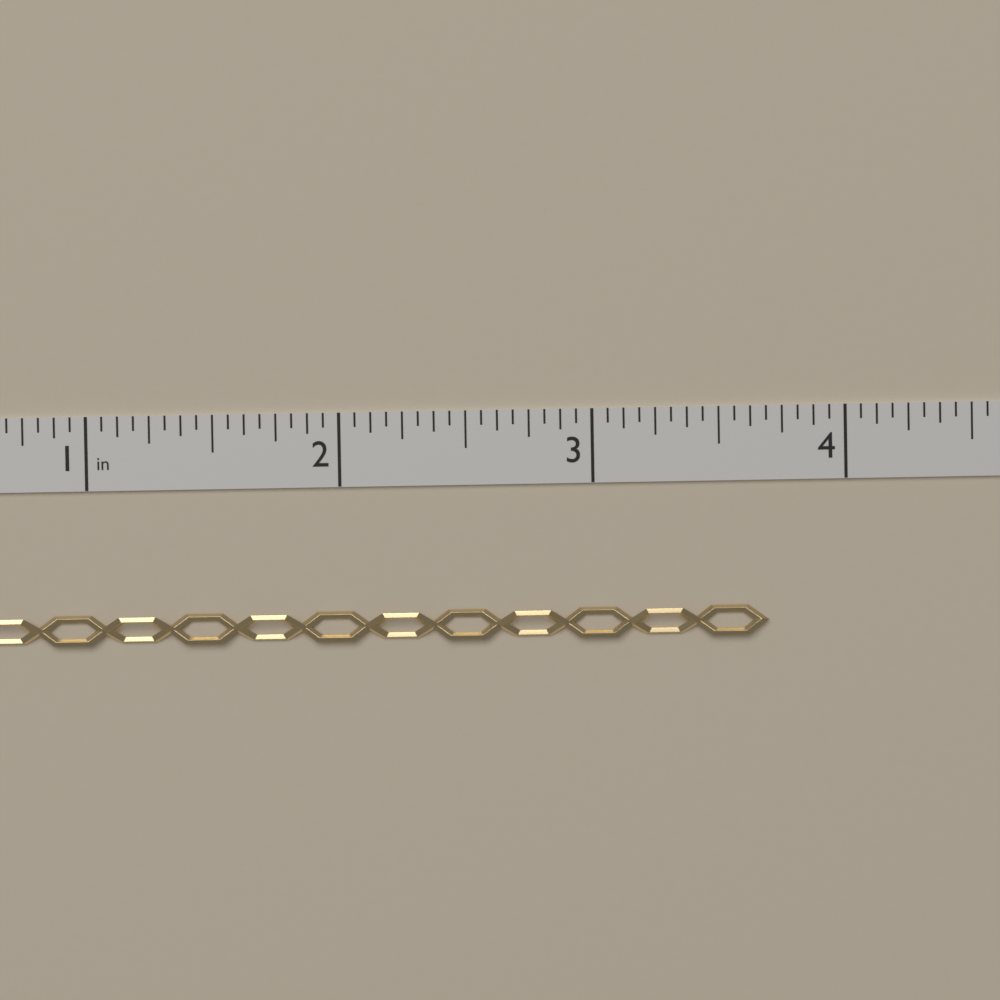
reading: 3.6875 in
